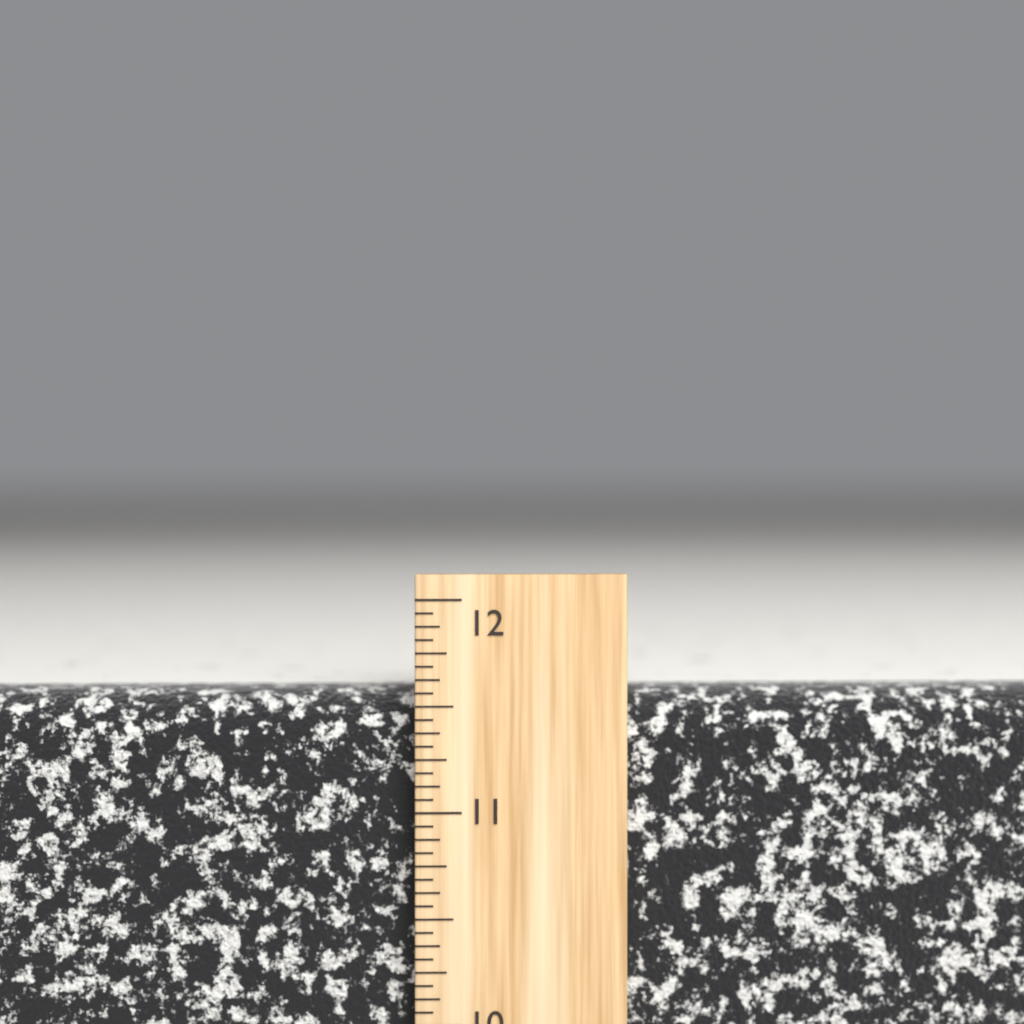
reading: 11.5625 inch
